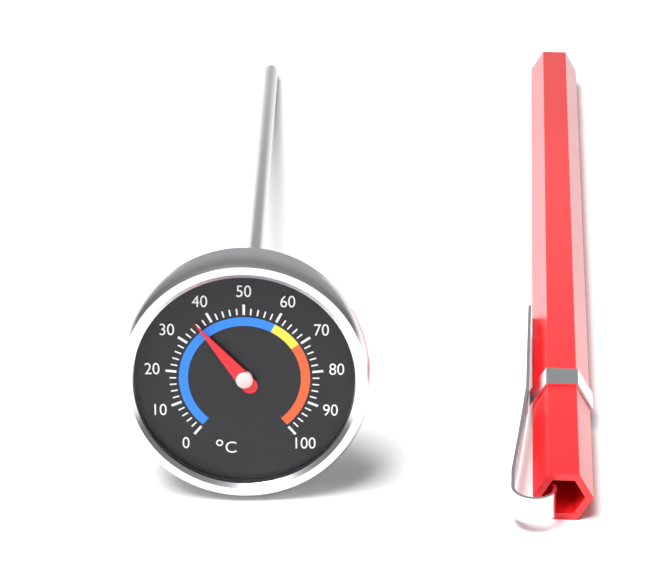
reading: 36 °C
